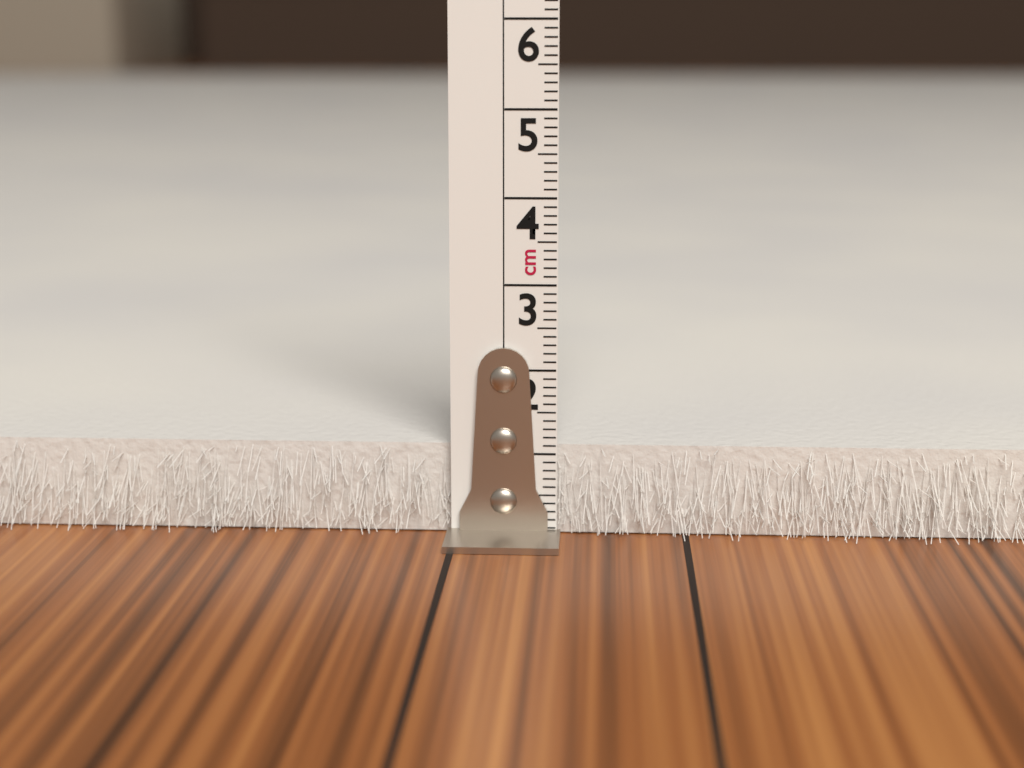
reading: 1.1 cm
